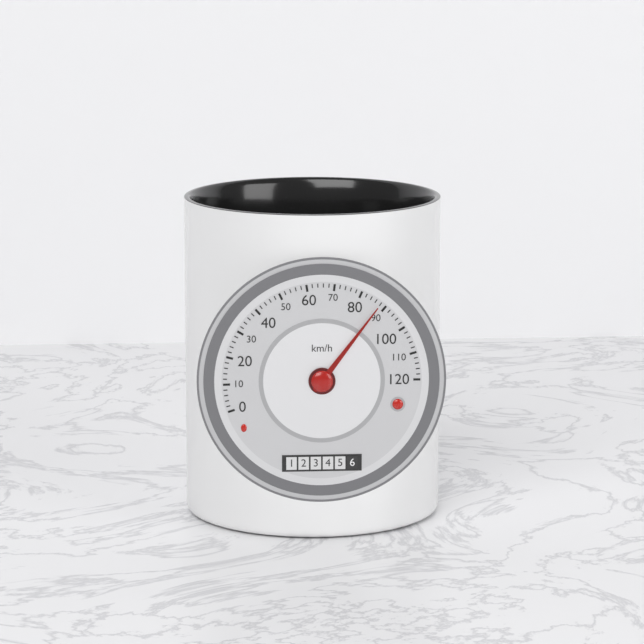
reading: 88 km/h
